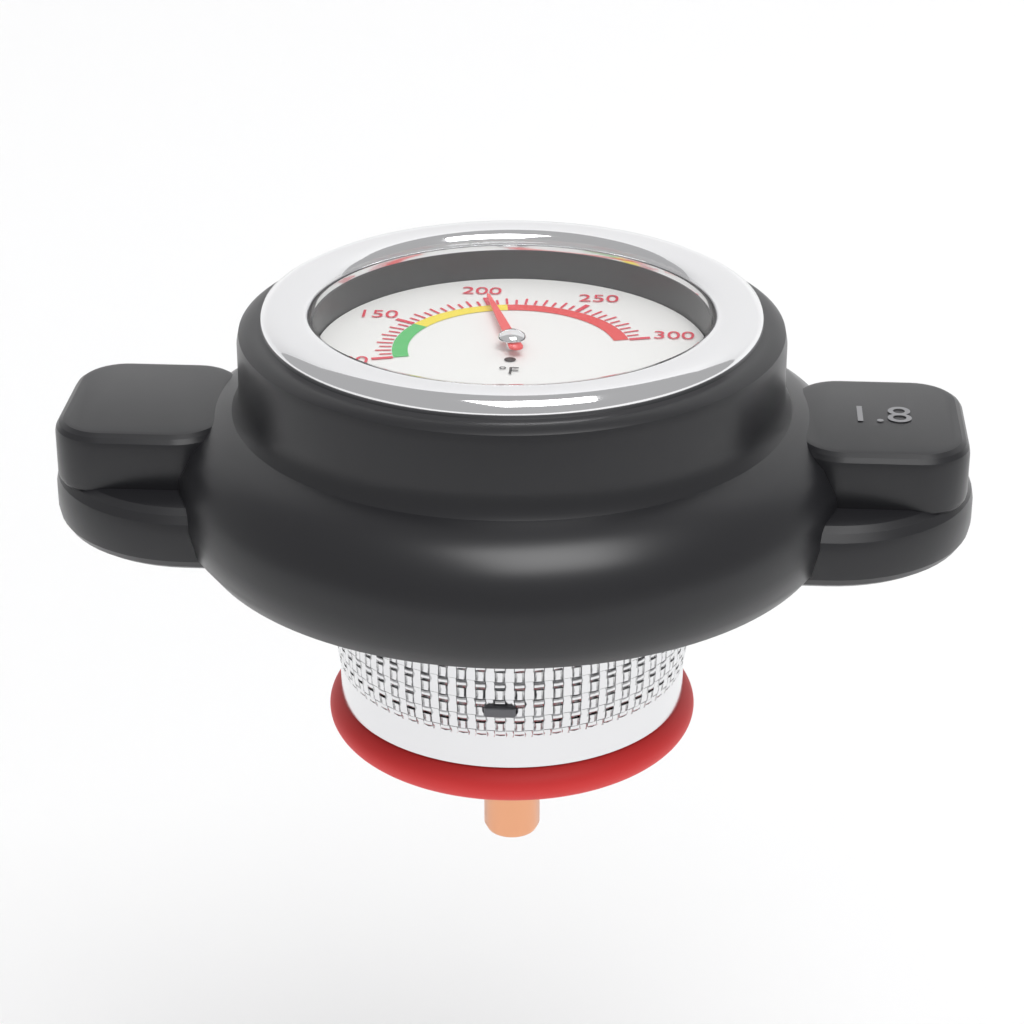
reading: 200 °F
